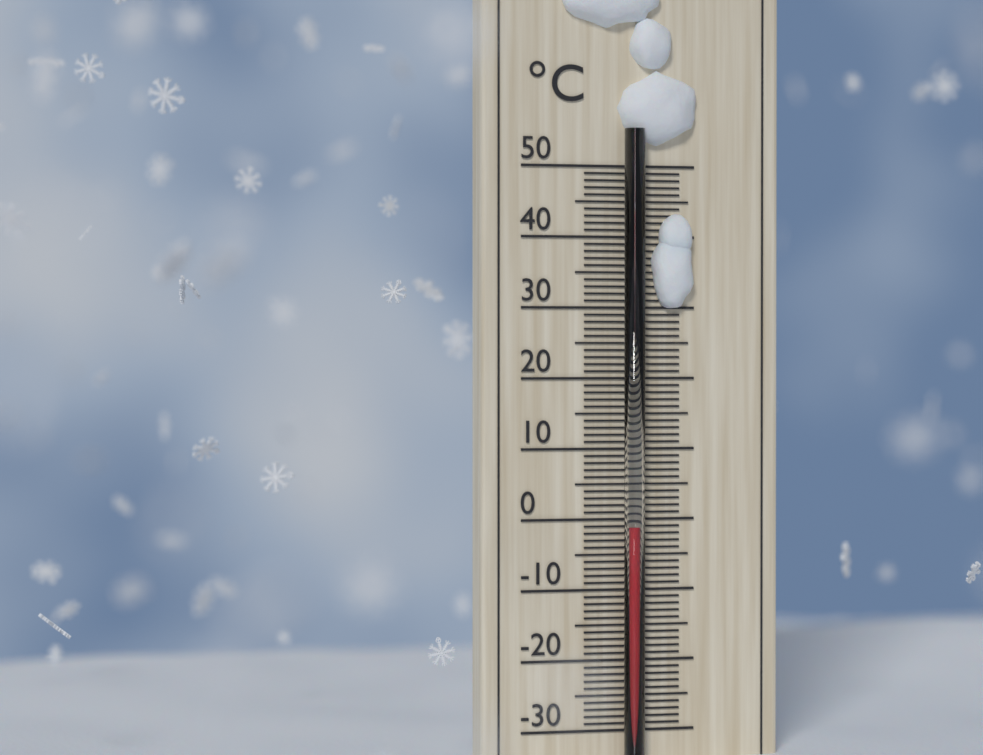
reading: -1 °C
